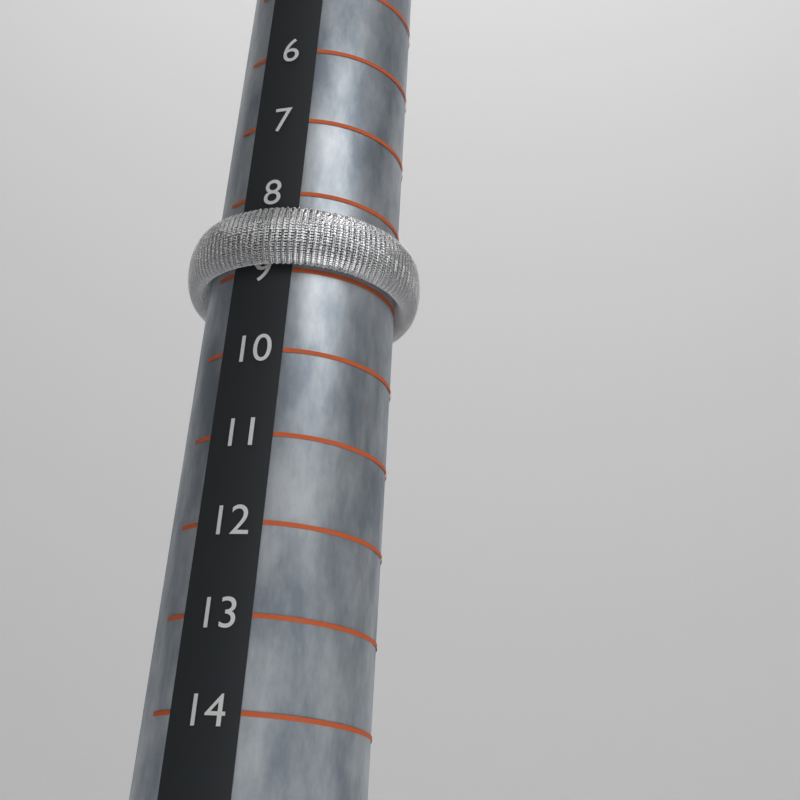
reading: 9 (no unit)
